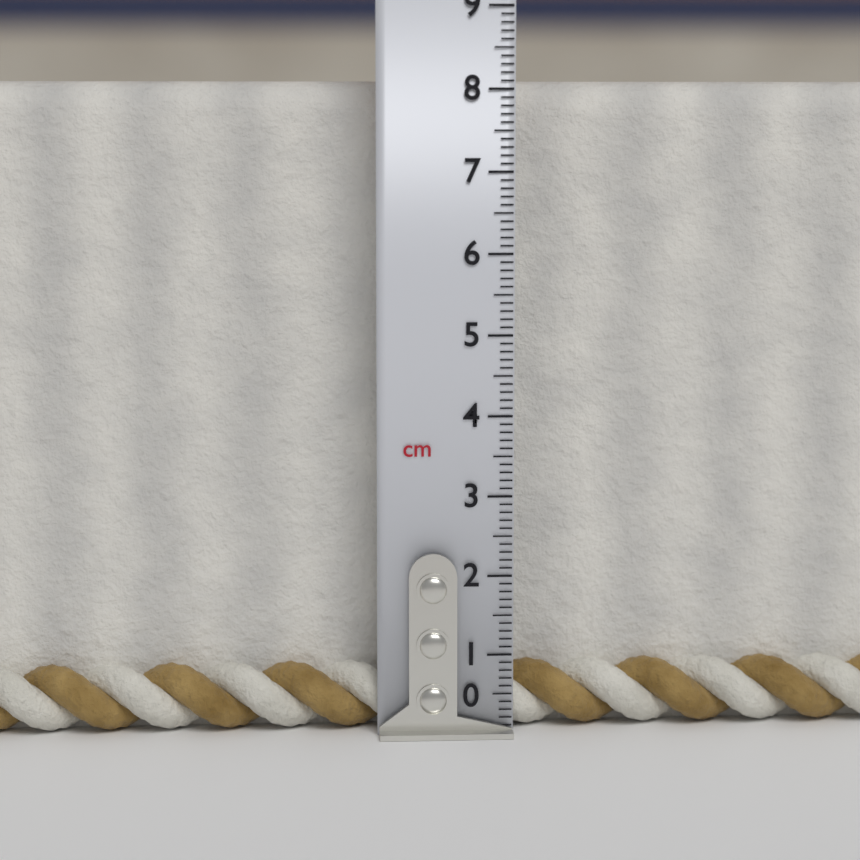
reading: 8.1 cm
